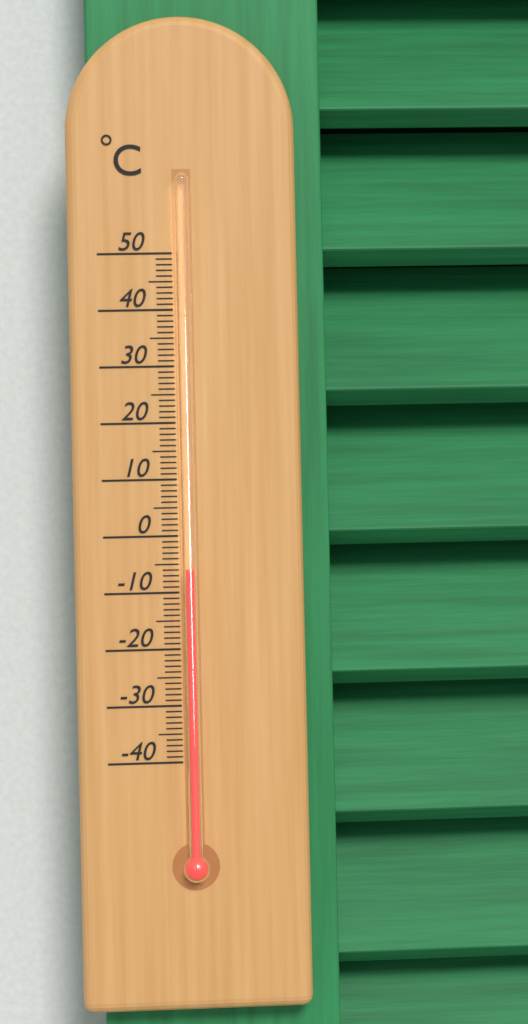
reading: -6 °C
